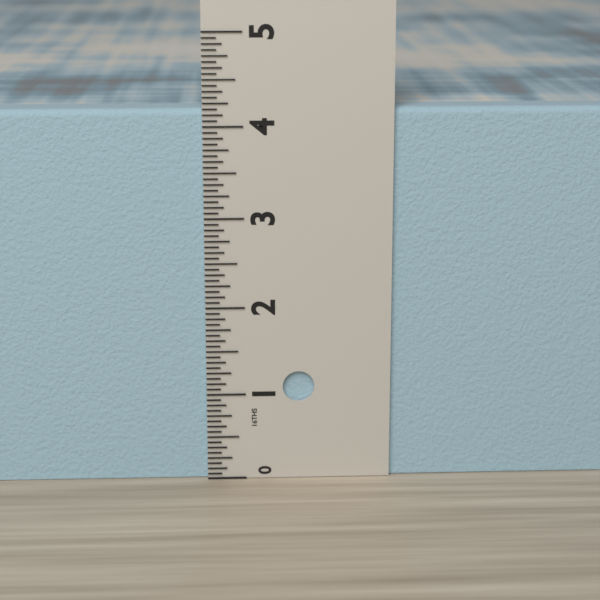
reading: 4.1875 in
